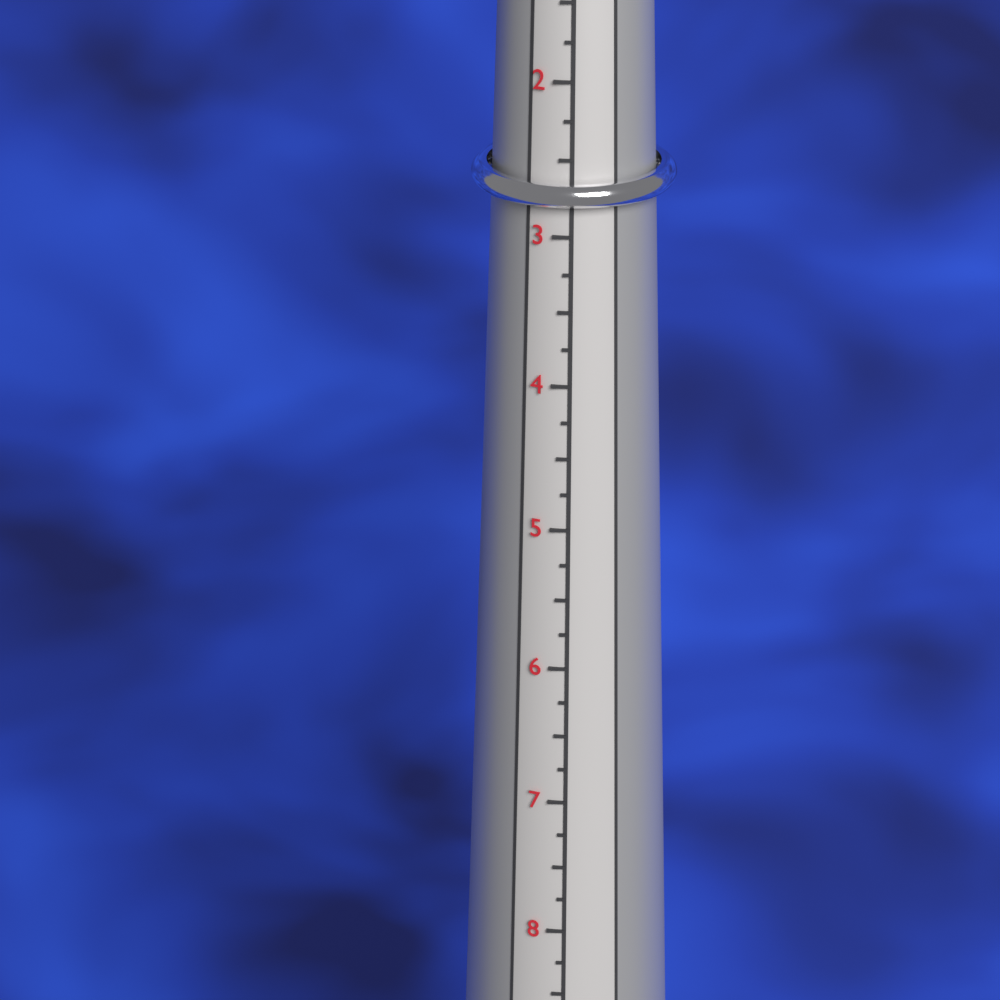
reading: 3.00 (no unit)
